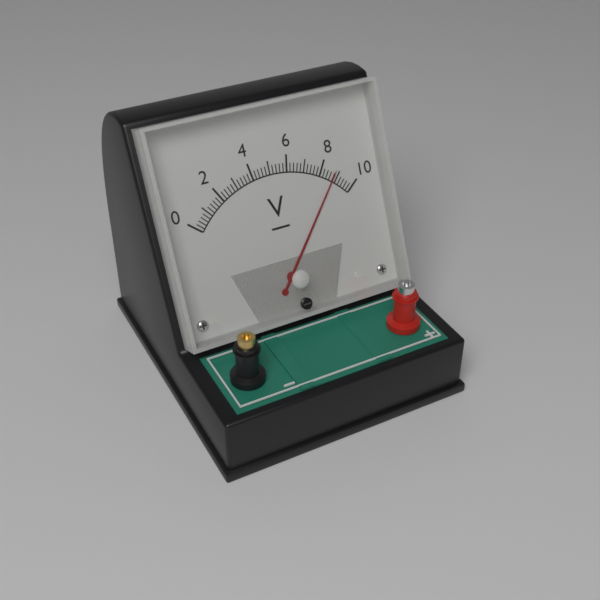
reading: 8.8 V
